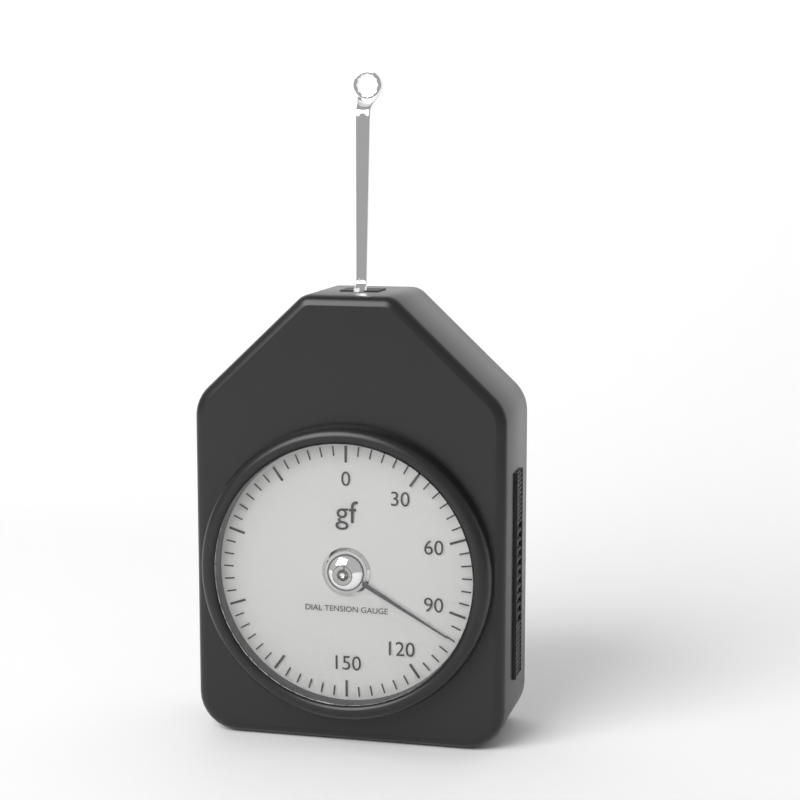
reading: 100 gf
